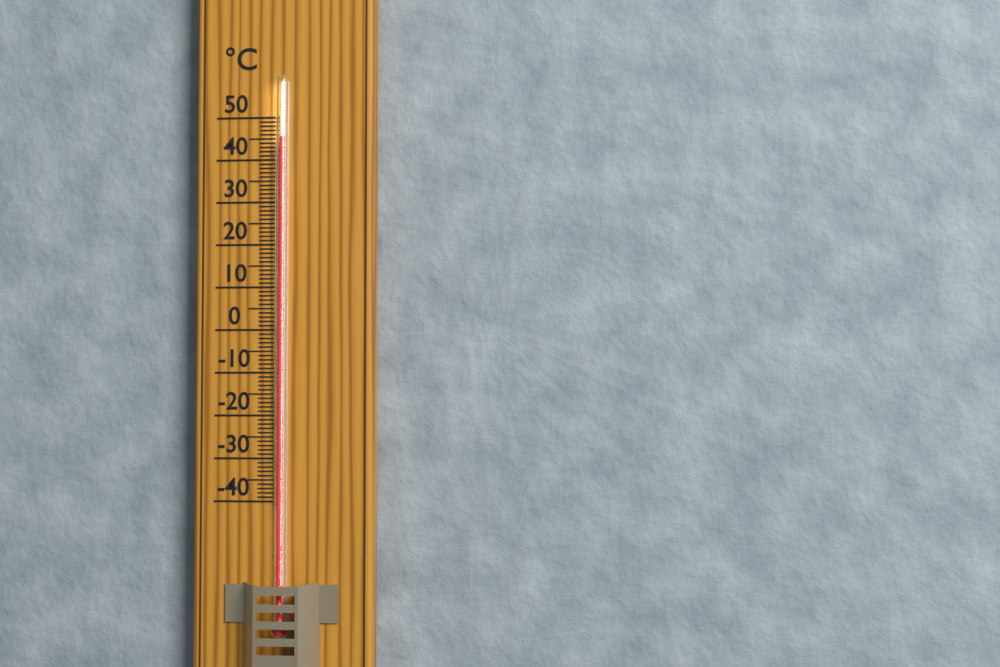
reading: 45 °C
